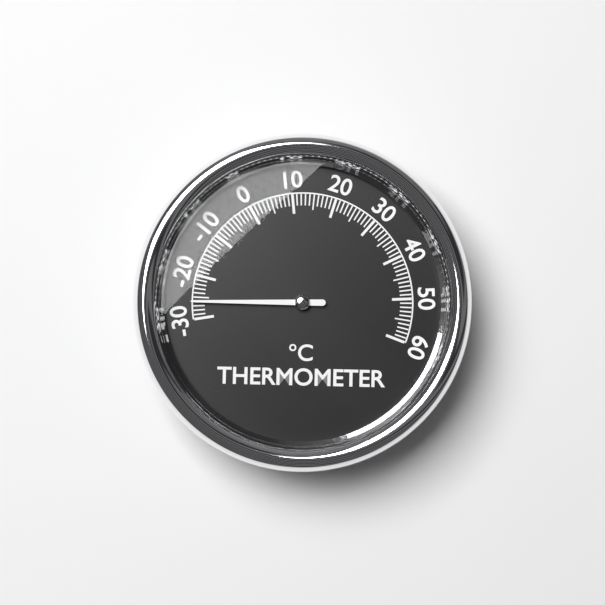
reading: -26 °C
